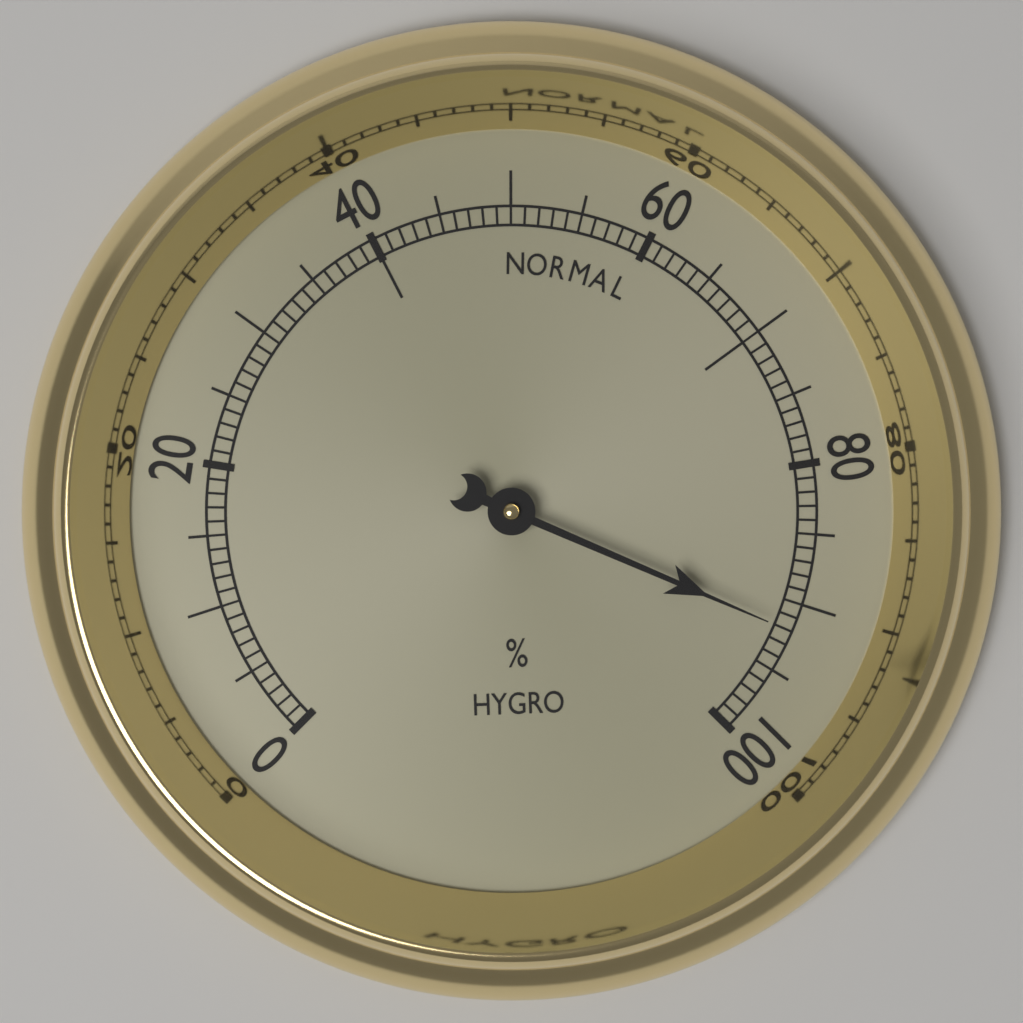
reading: 92 %
